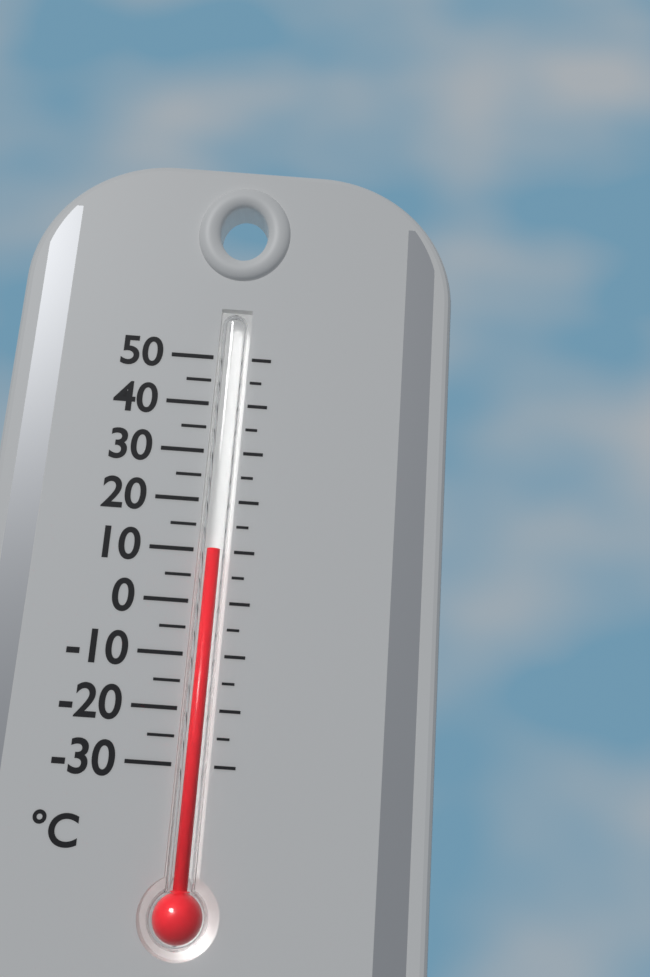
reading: 10 °C
